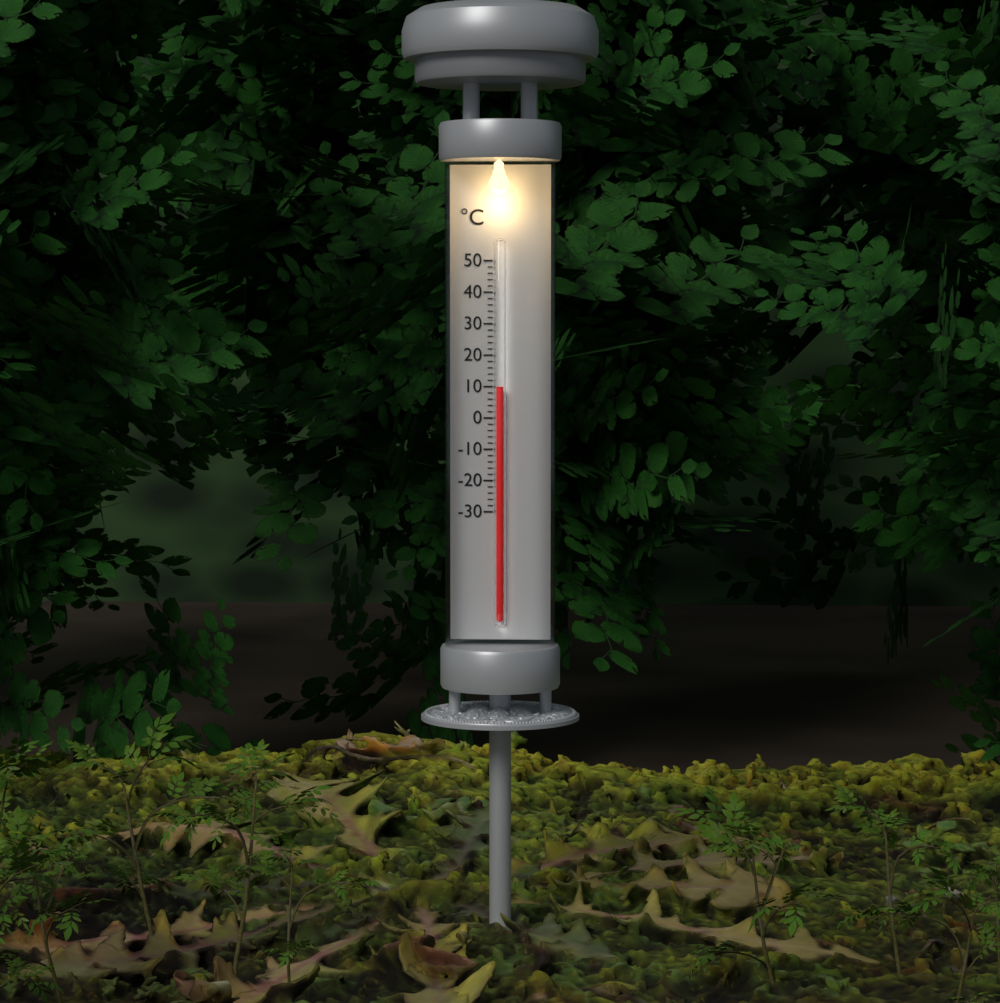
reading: 10 °C
